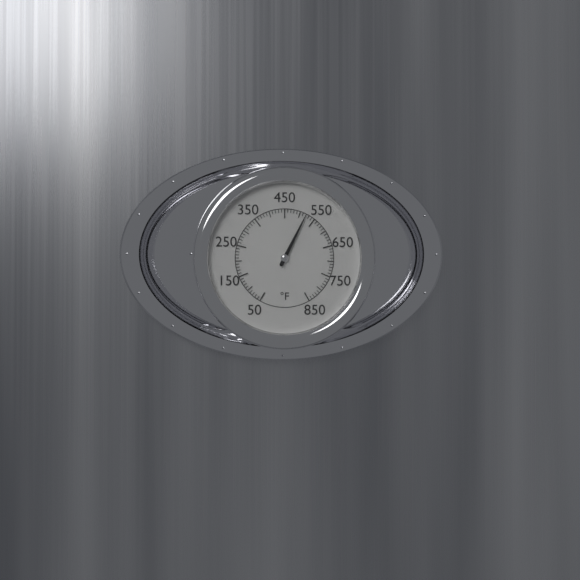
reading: 520 °F
